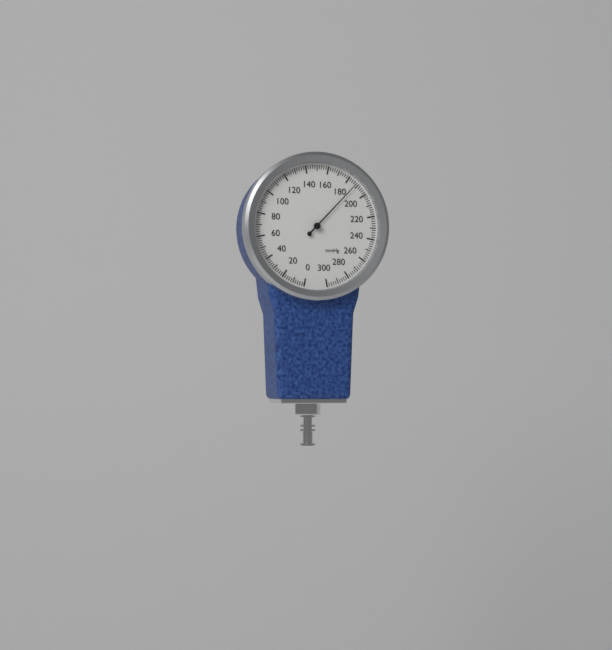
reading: 188 mmHg
